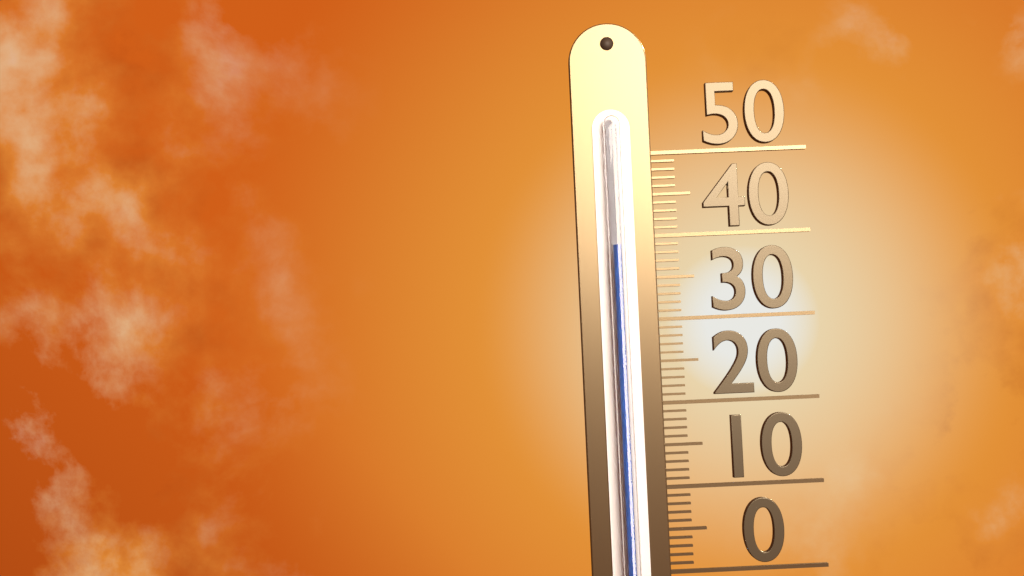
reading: 39 (no unit)
